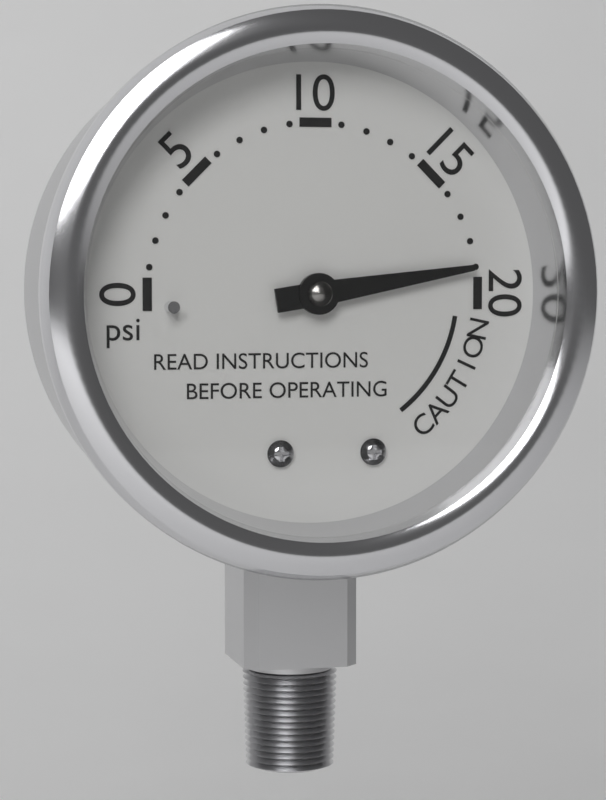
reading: 19 psi
